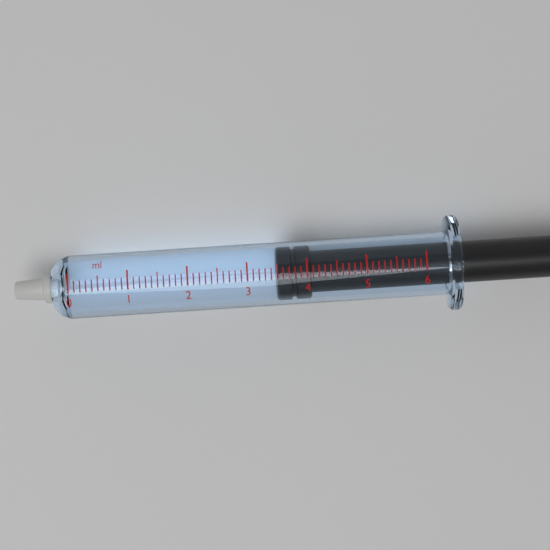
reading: 3.5 ml
